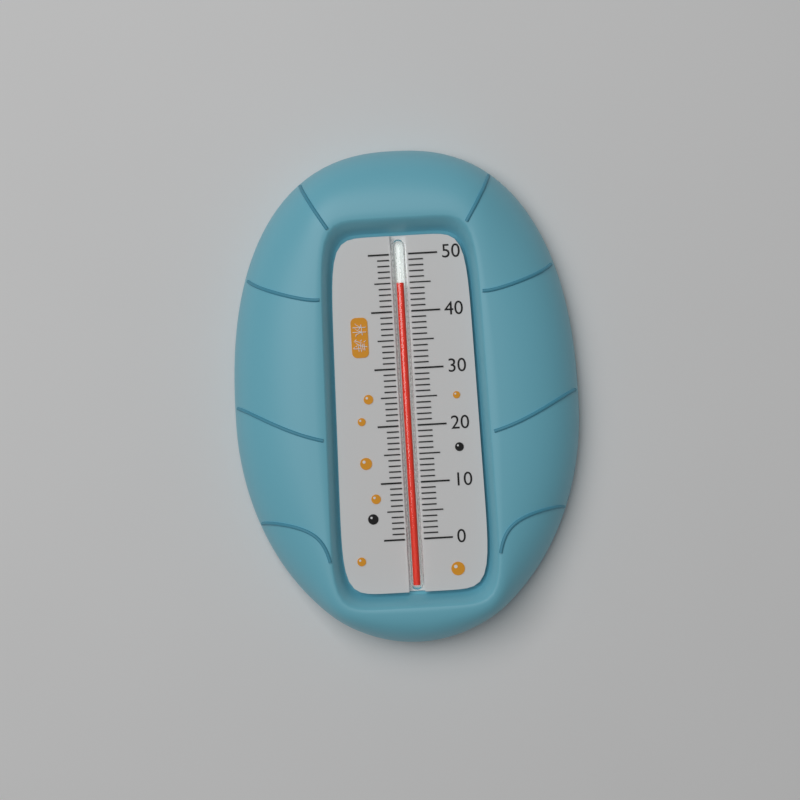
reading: 45 (no unit)
